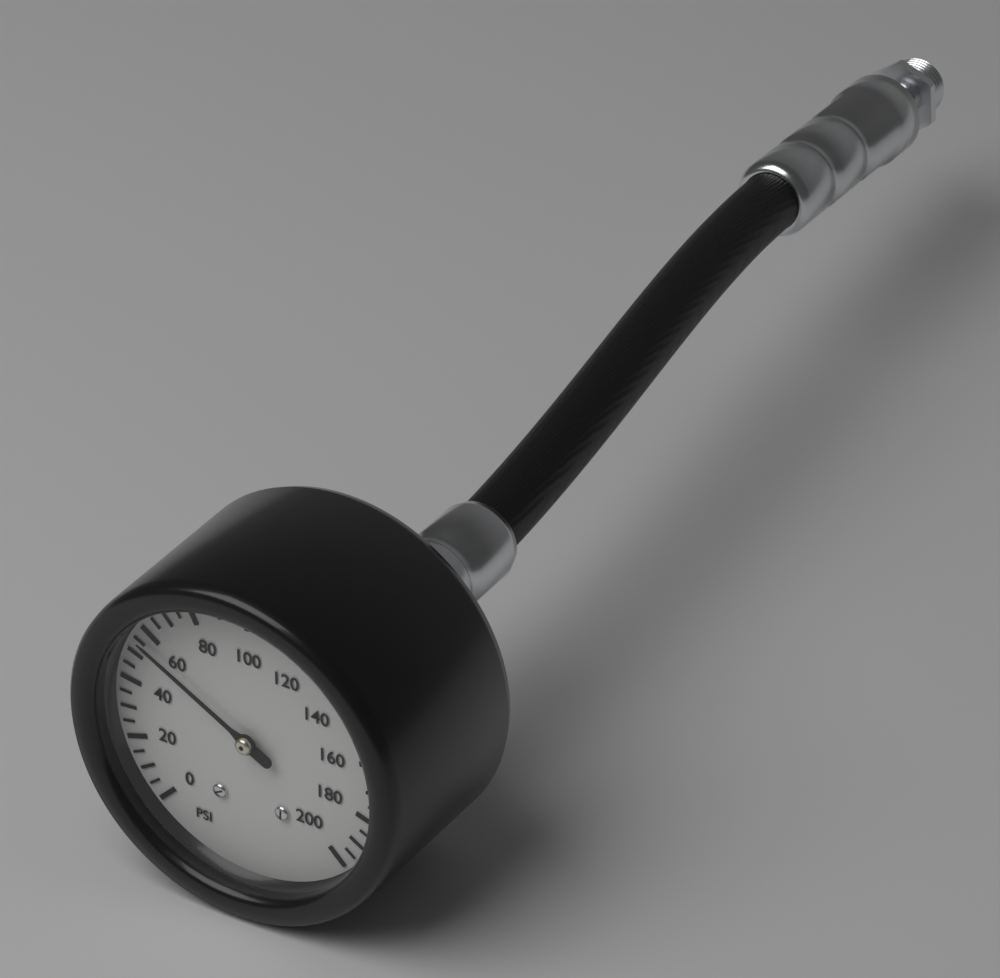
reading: 55 psi
